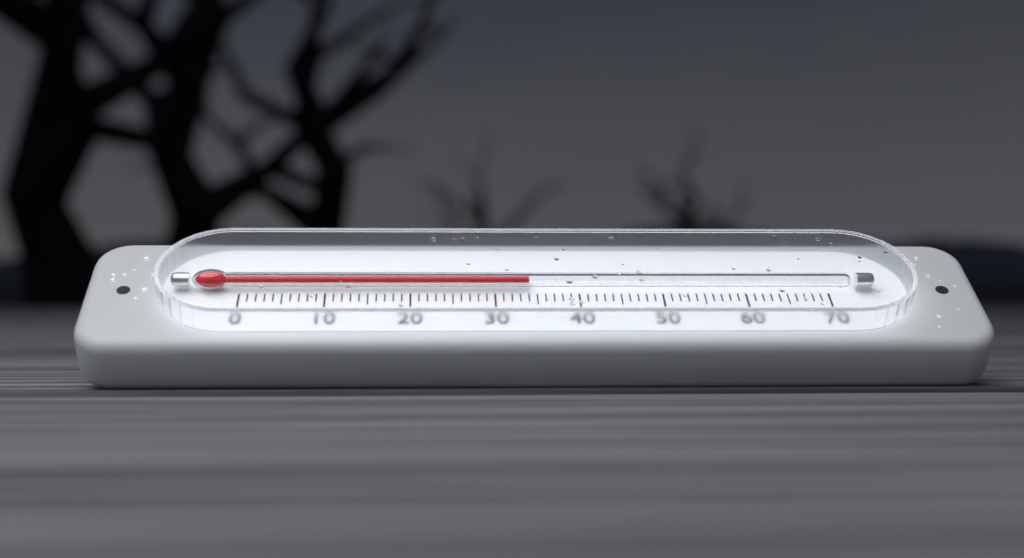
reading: 34 (no unit)
